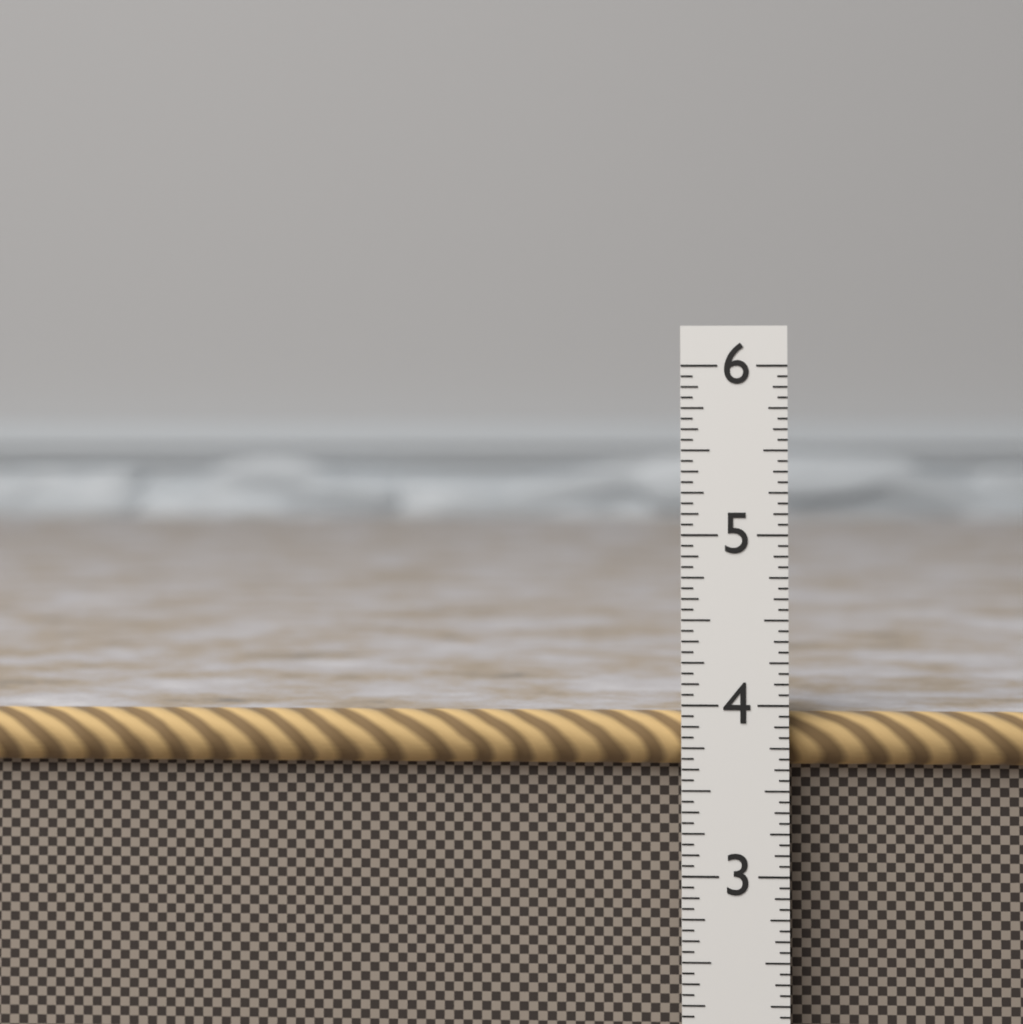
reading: 3.9375 in
